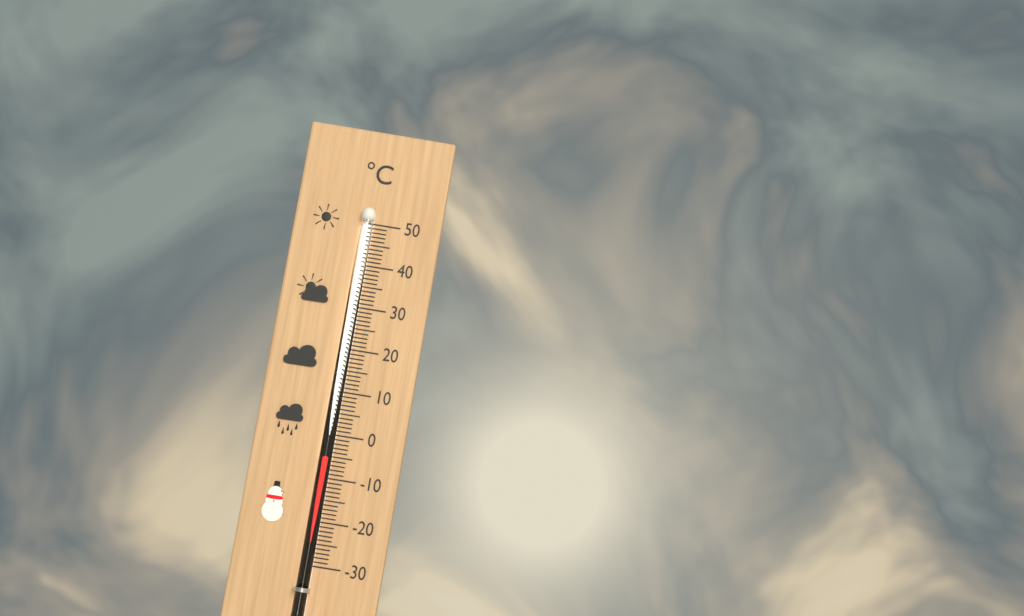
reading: -5 °C
